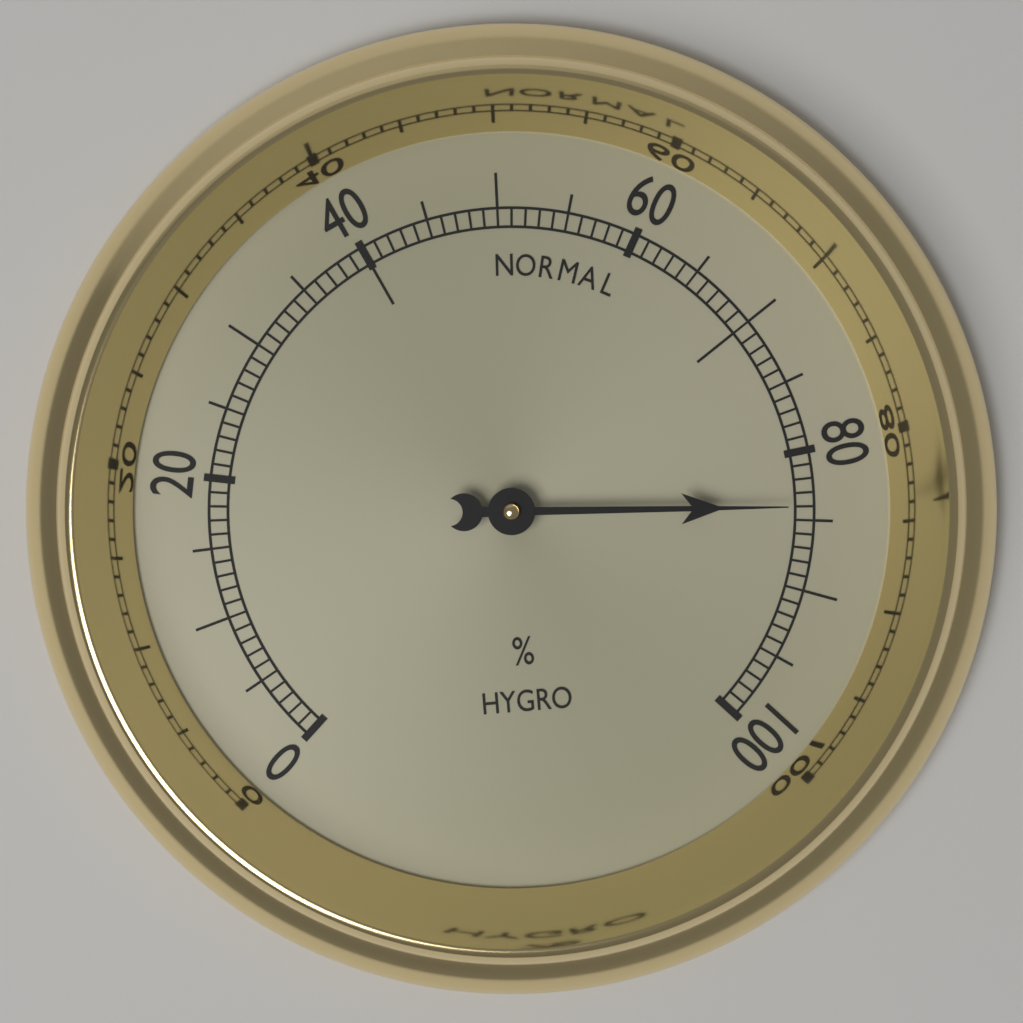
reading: 84 %
